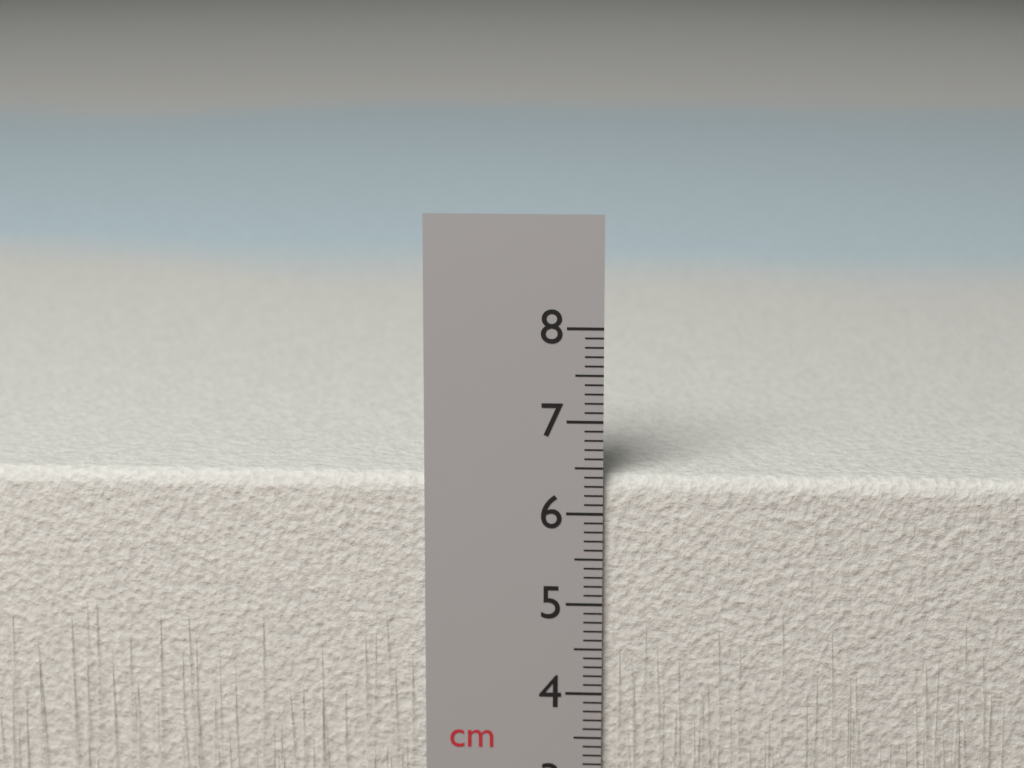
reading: 6.4 cm
